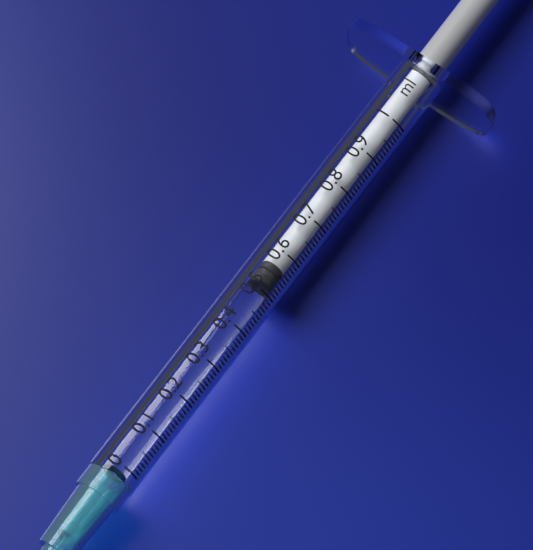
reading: 0.52 ml
